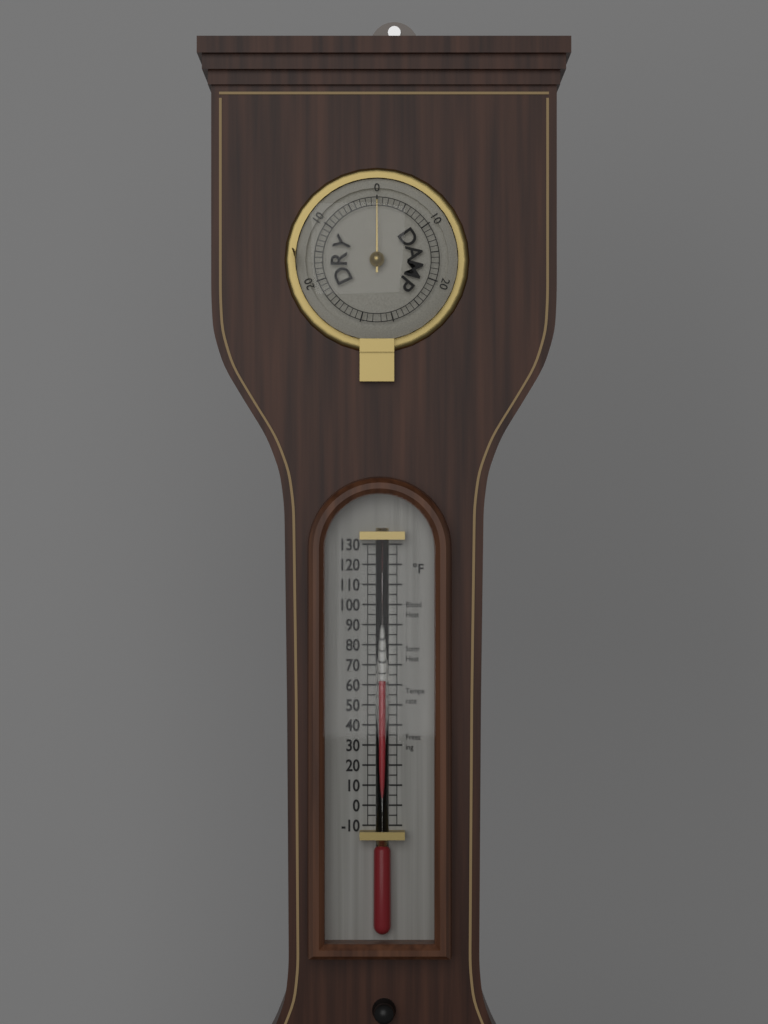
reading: 62 °F
